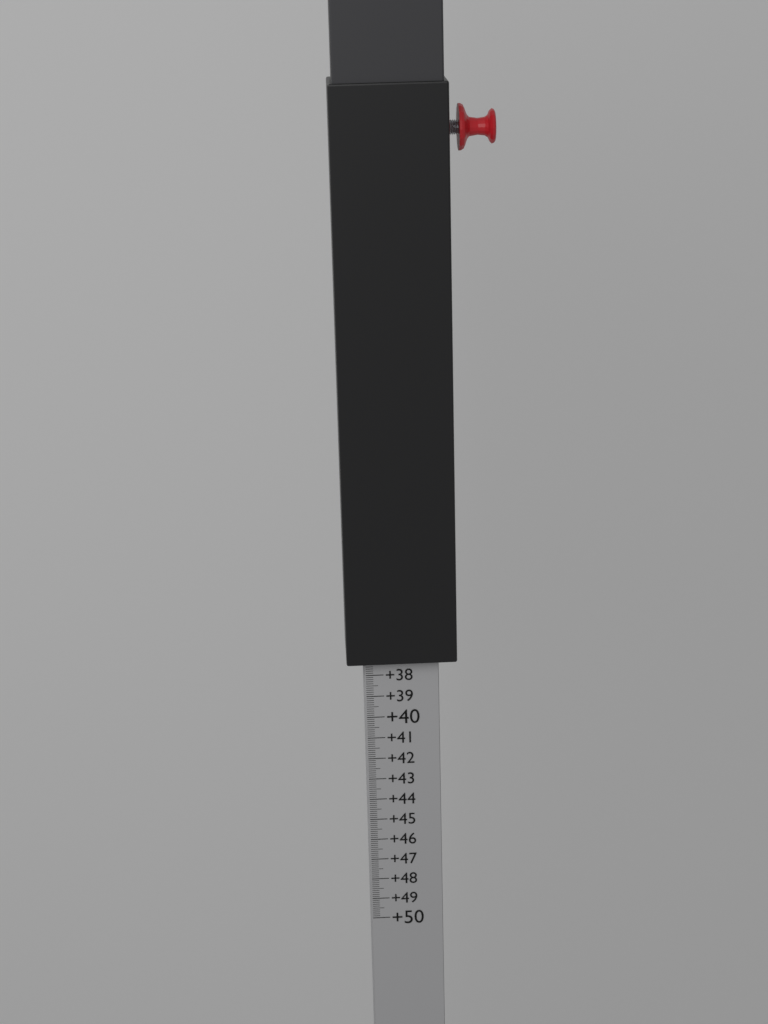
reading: 37.3 (no unit)
